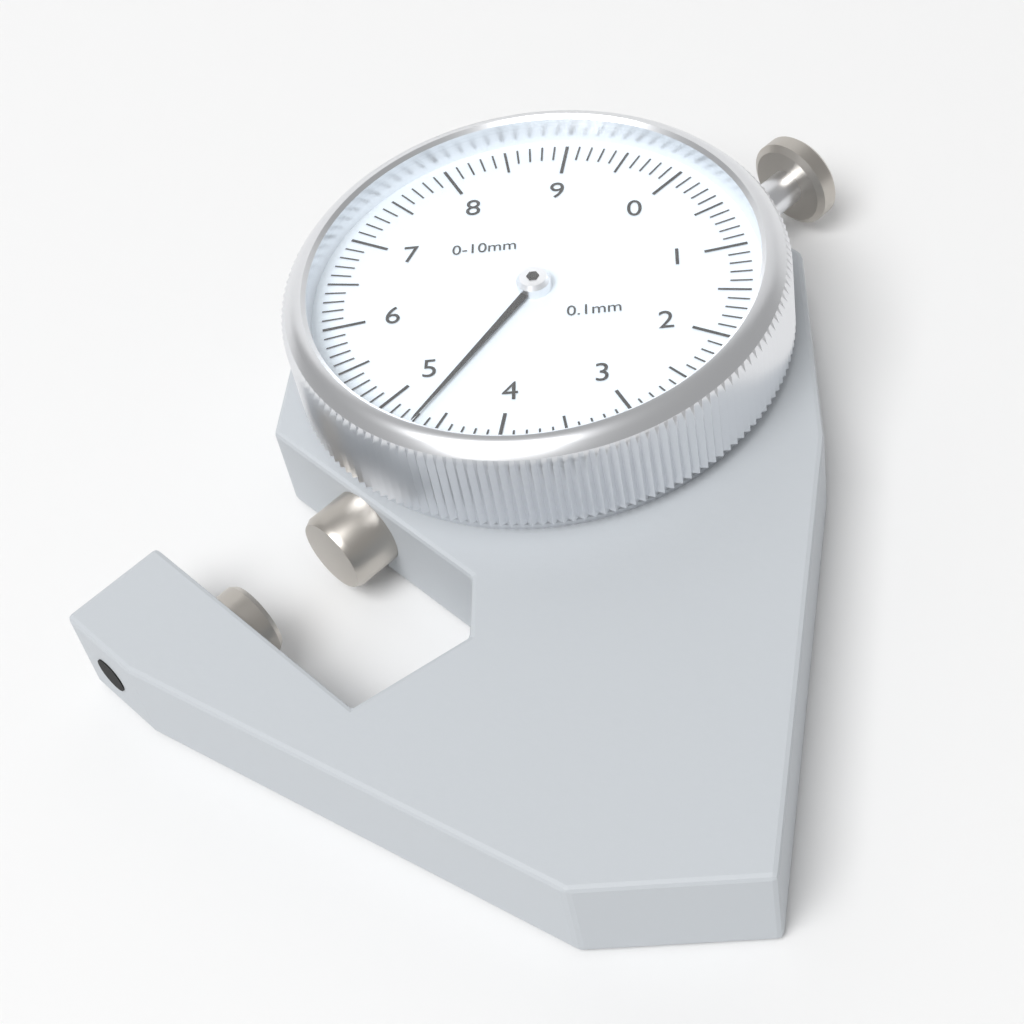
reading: 4.7 mm
